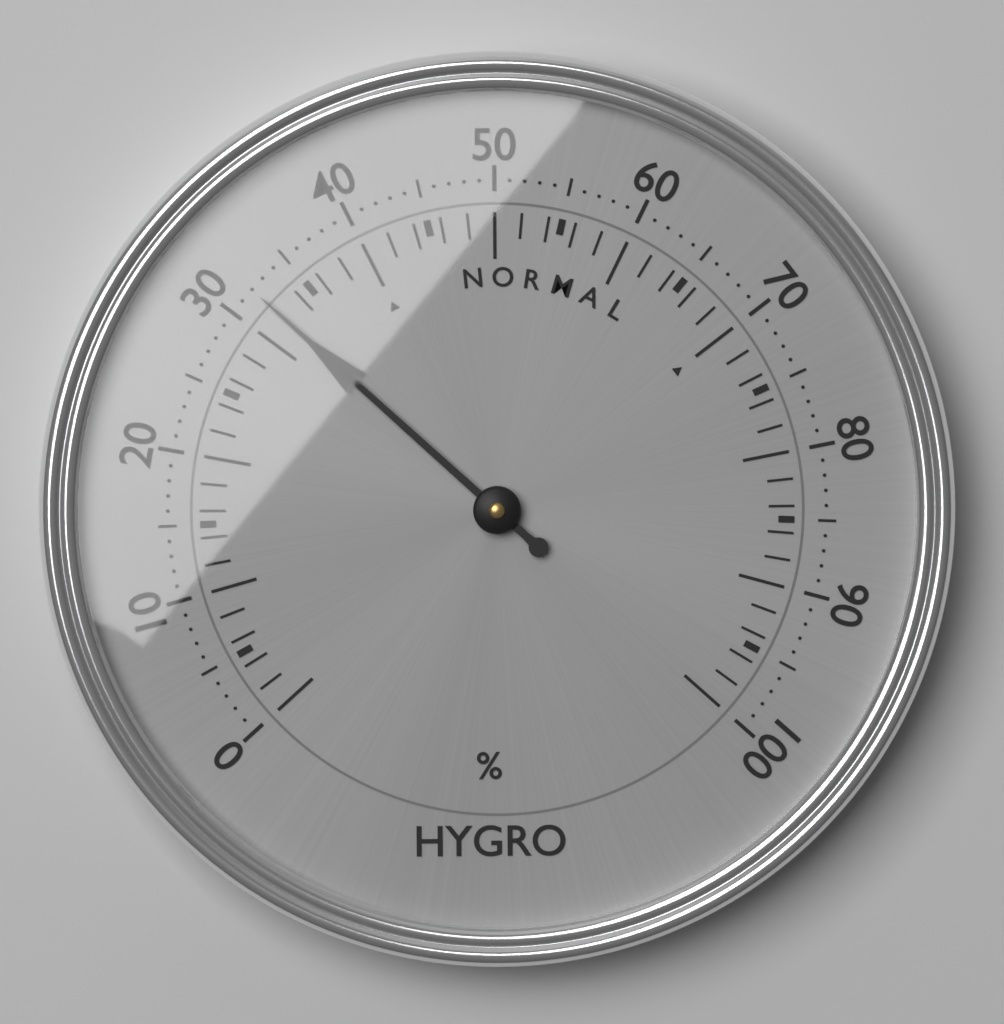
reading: 32 %
